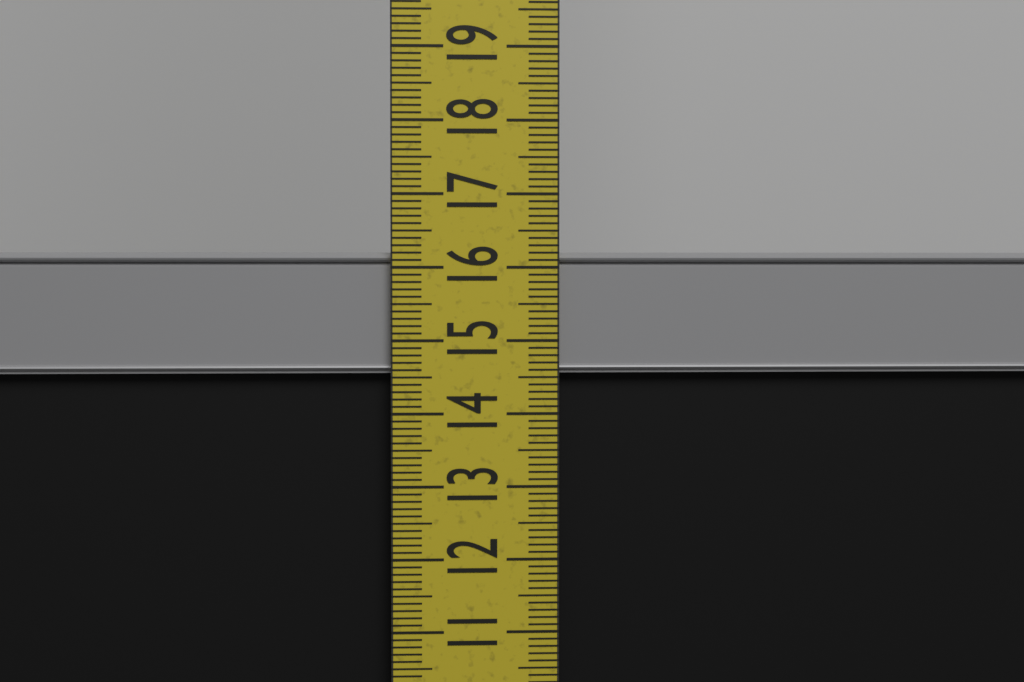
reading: 16.2 cm
